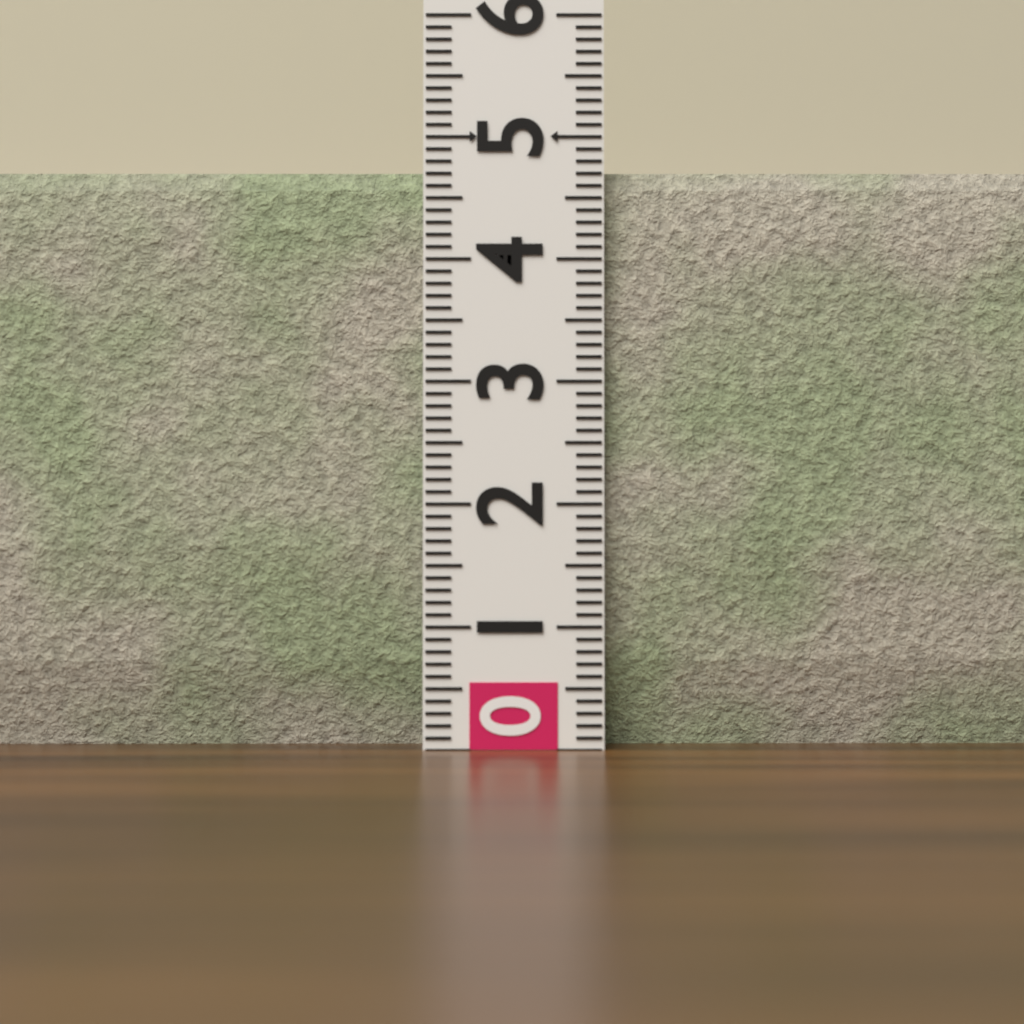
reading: 4.7 (no unit)
